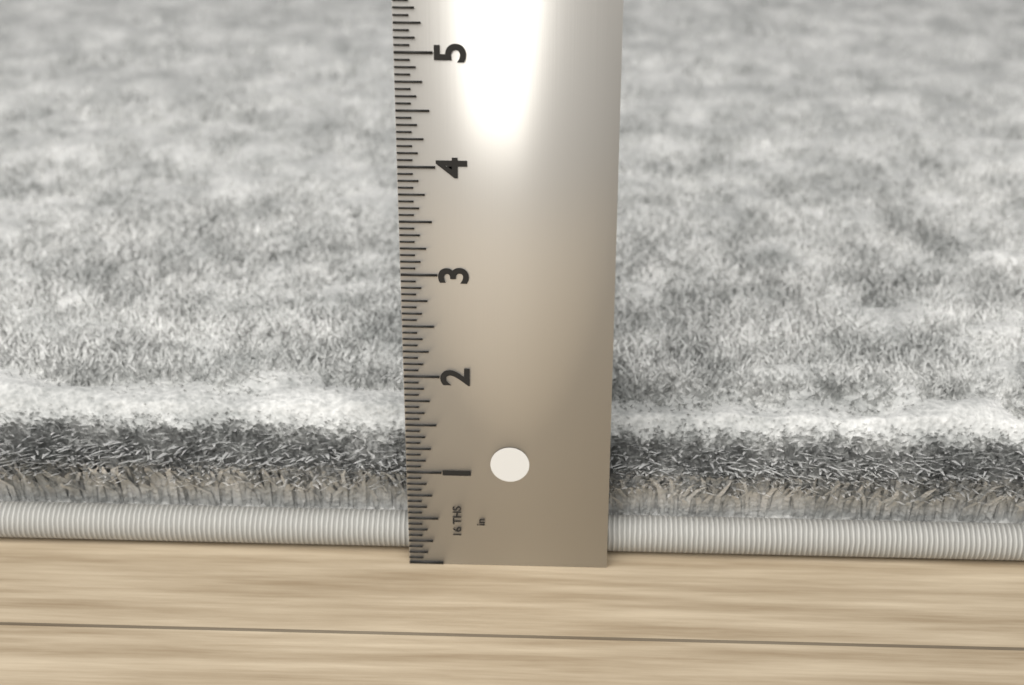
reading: 1.3125 in
